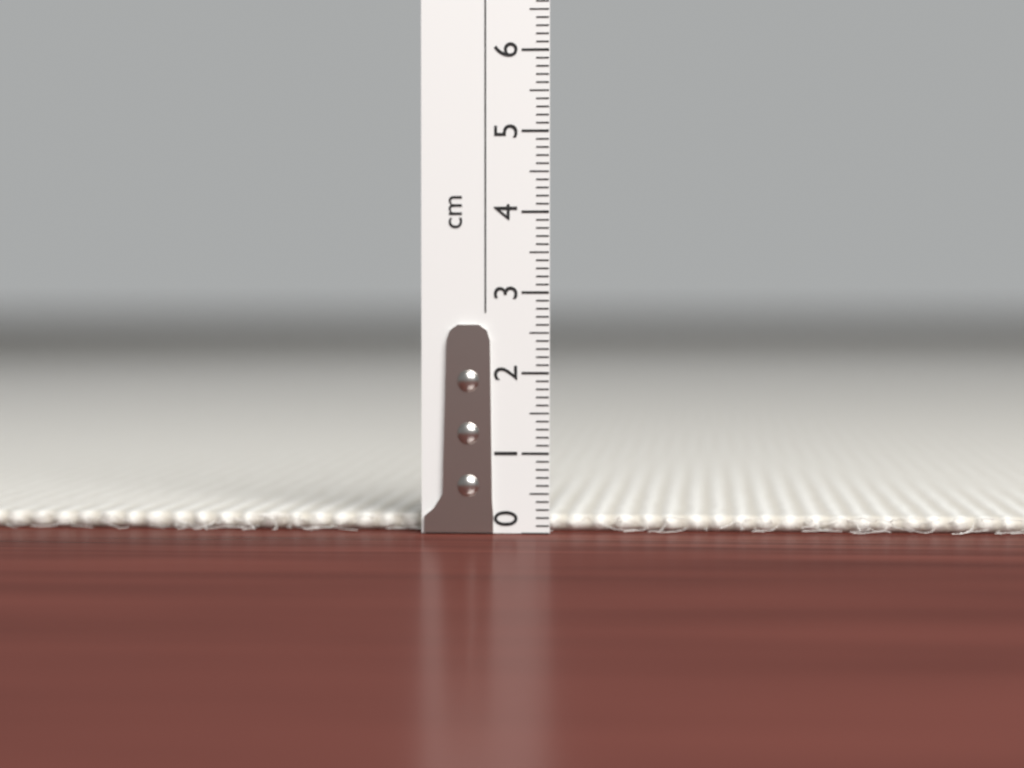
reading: 0.2 cm
